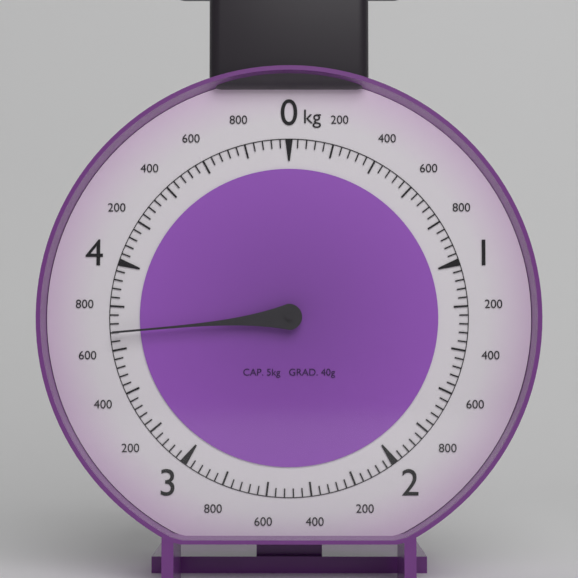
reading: 3.68 kg
